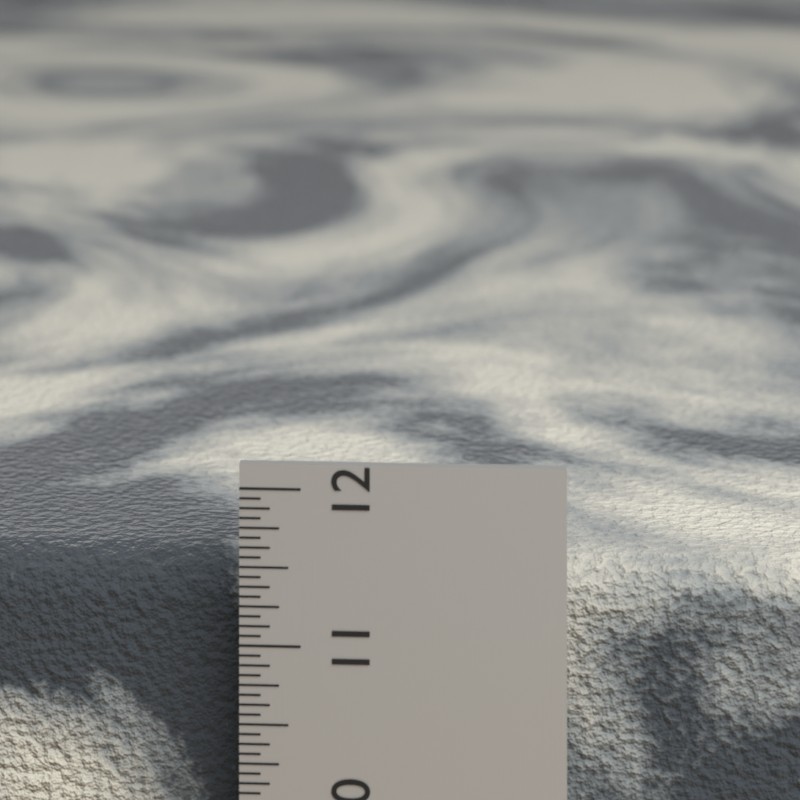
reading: 11.4375 in
